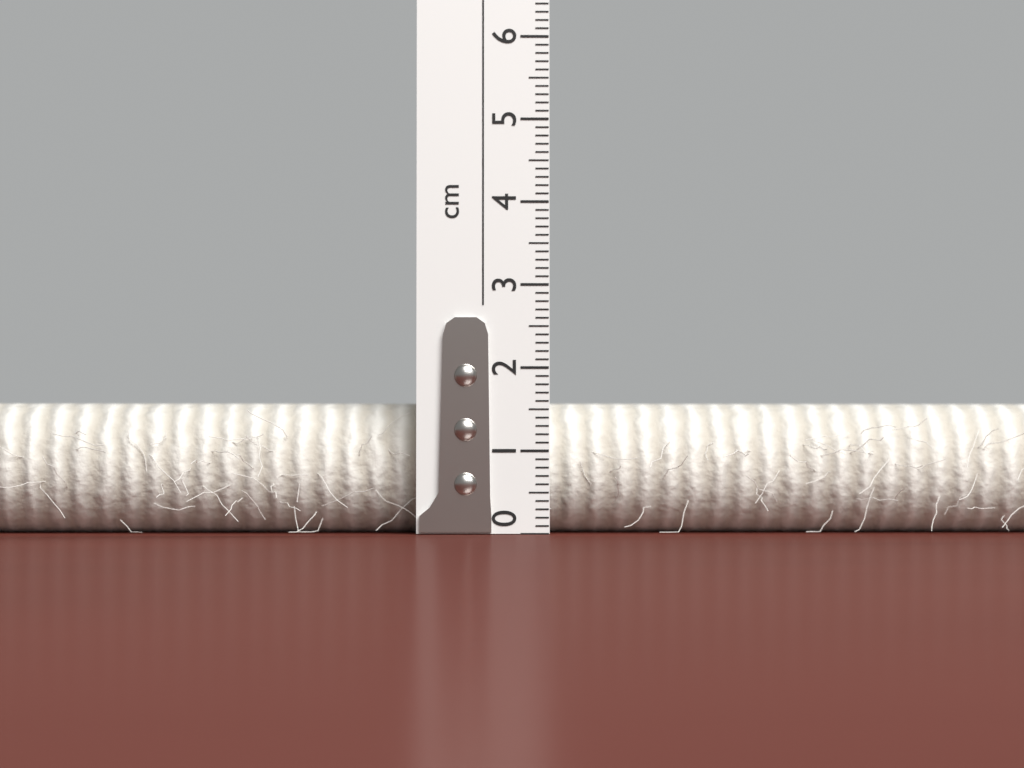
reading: 1.6 cm
